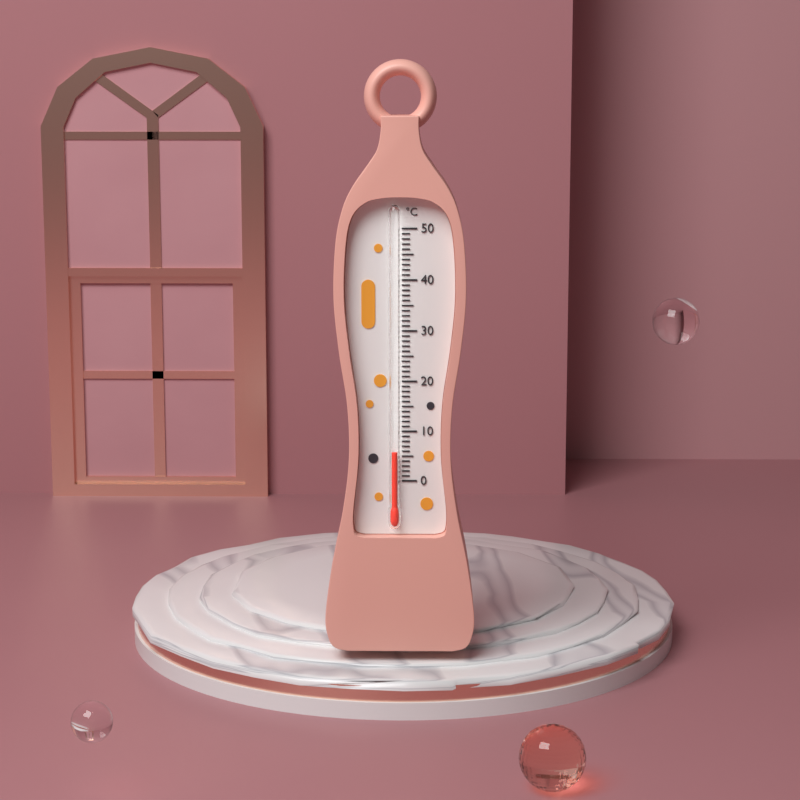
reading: 6 °C
